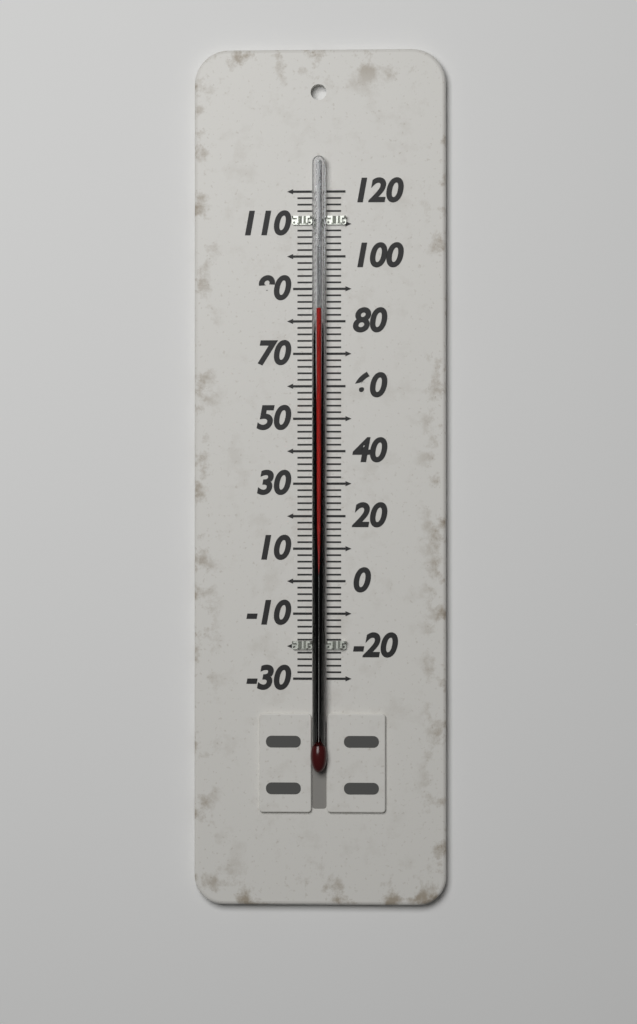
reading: 84 (no unit)
